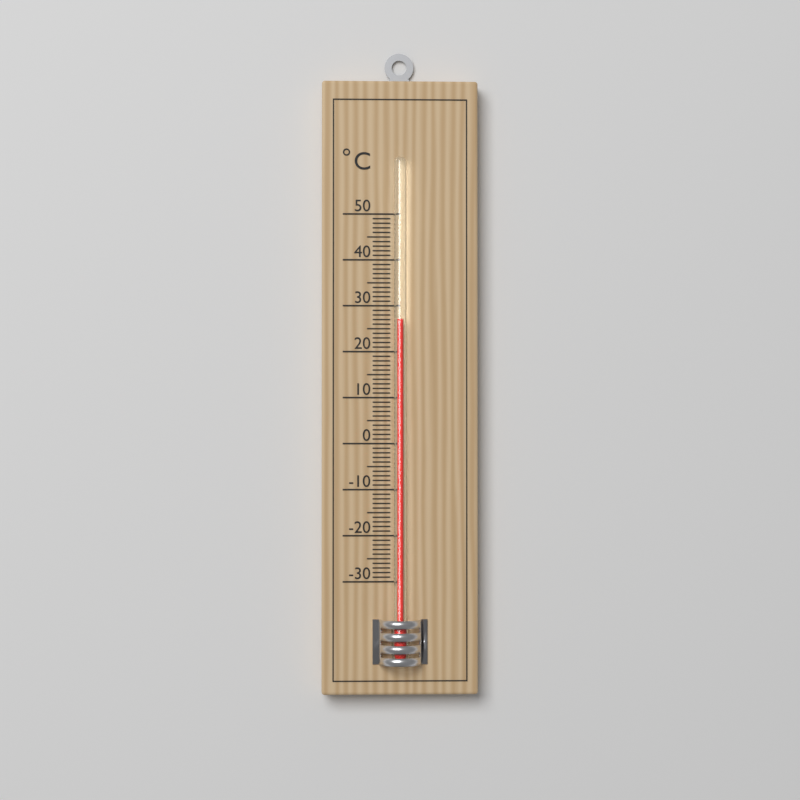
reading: 27 °C
